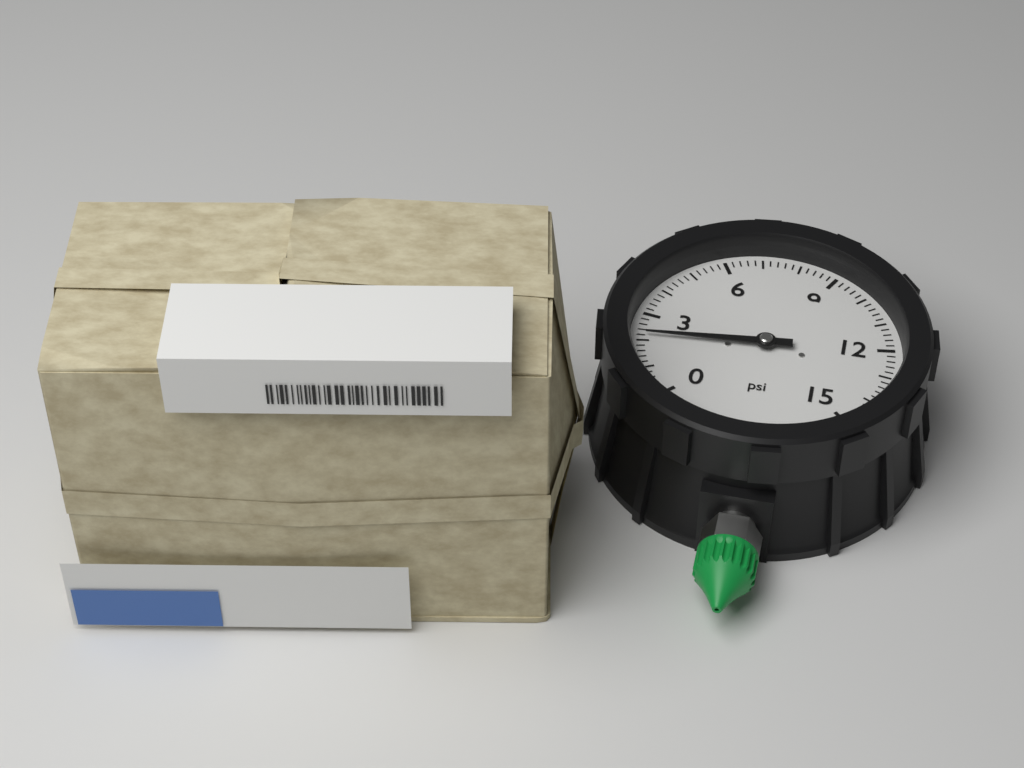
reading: 2.2 psi
